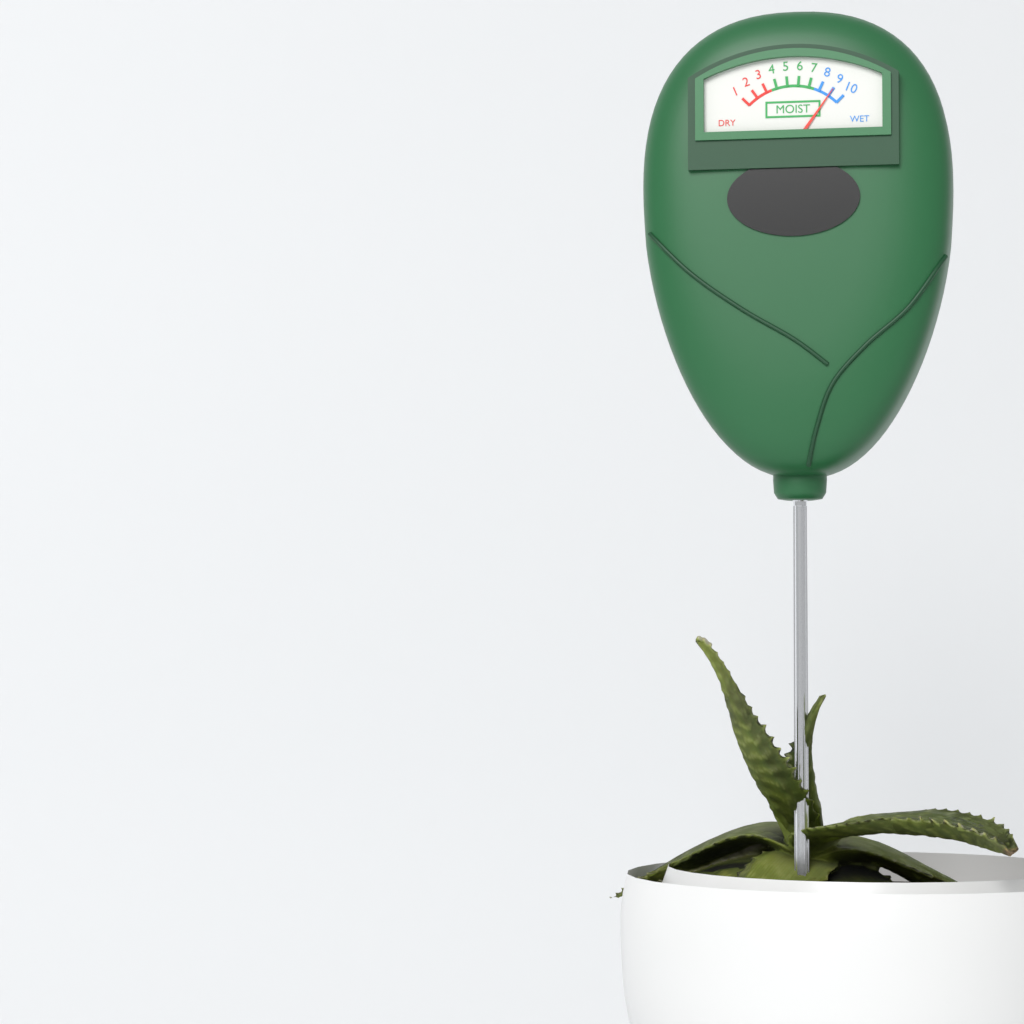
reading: 9 (no unit)
